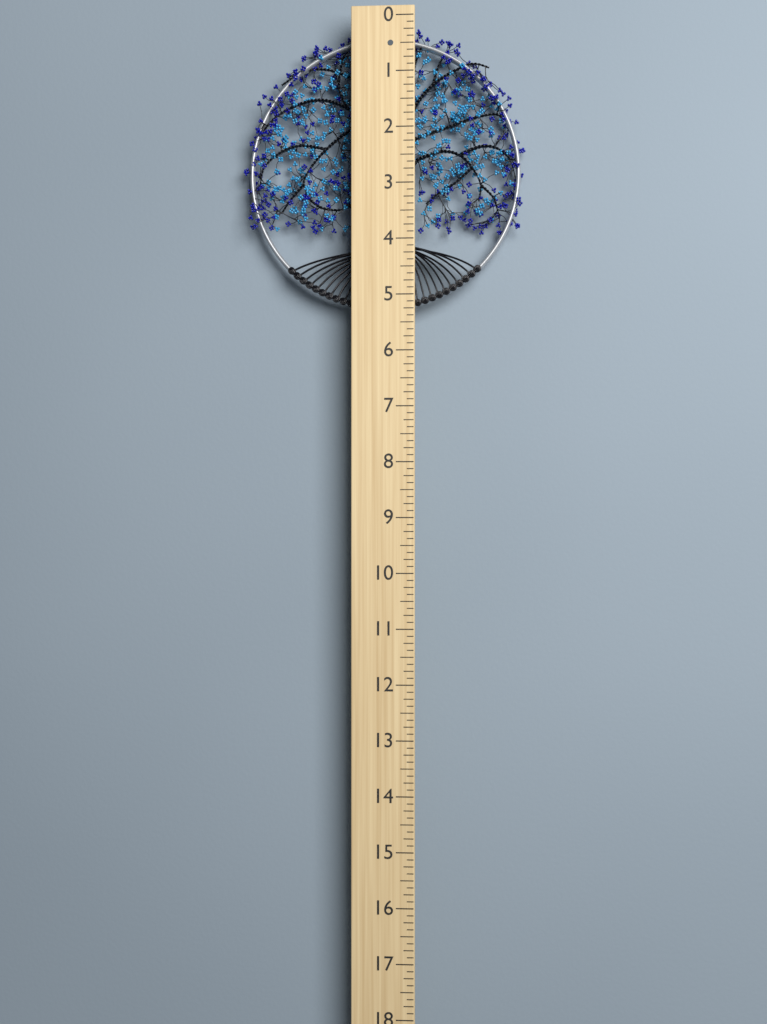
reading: 5.250 (no unit)
